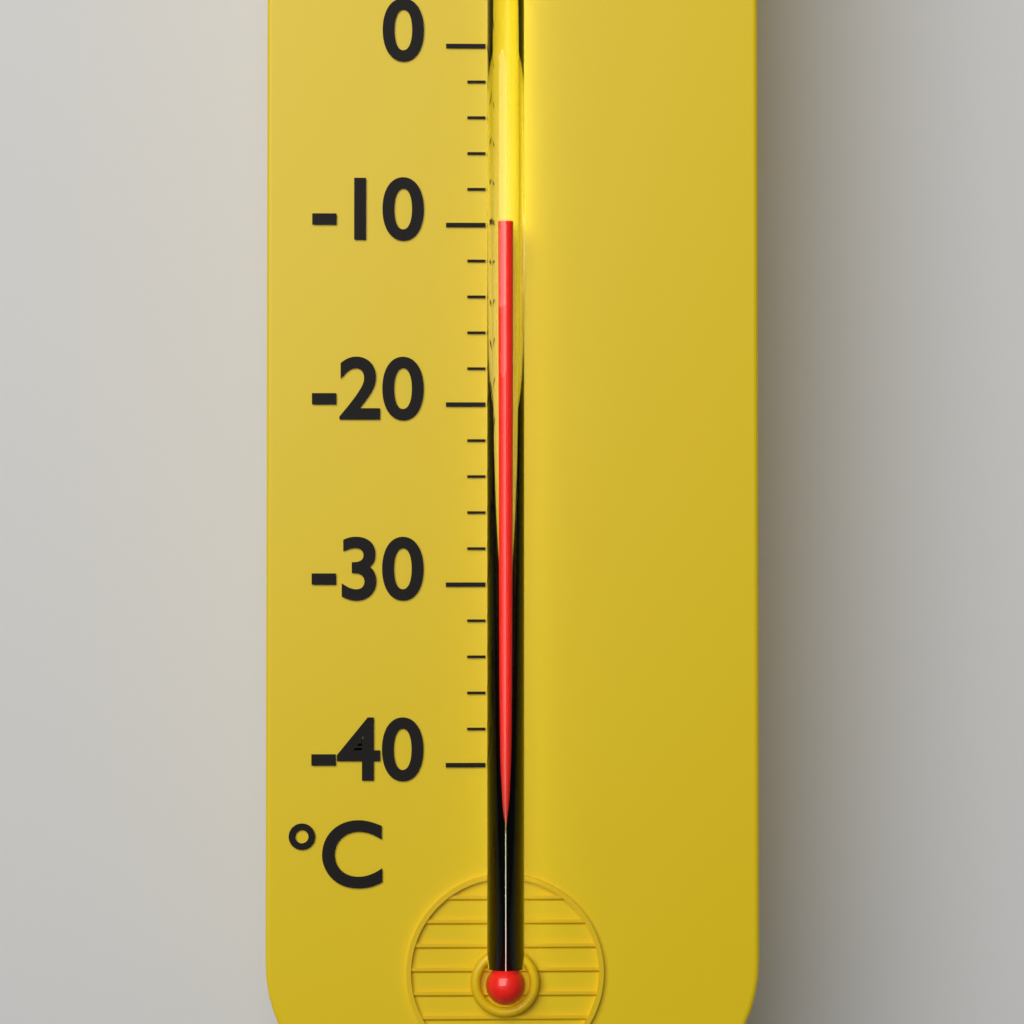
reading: -10 °C
